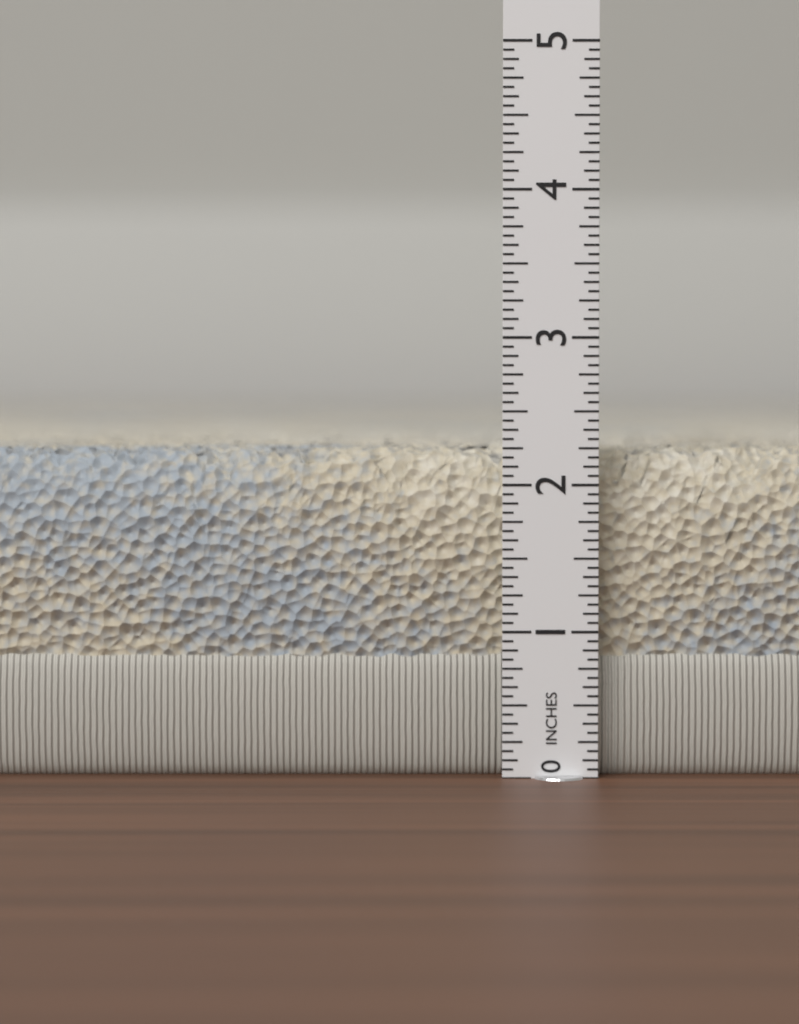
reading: 2.2500 in
